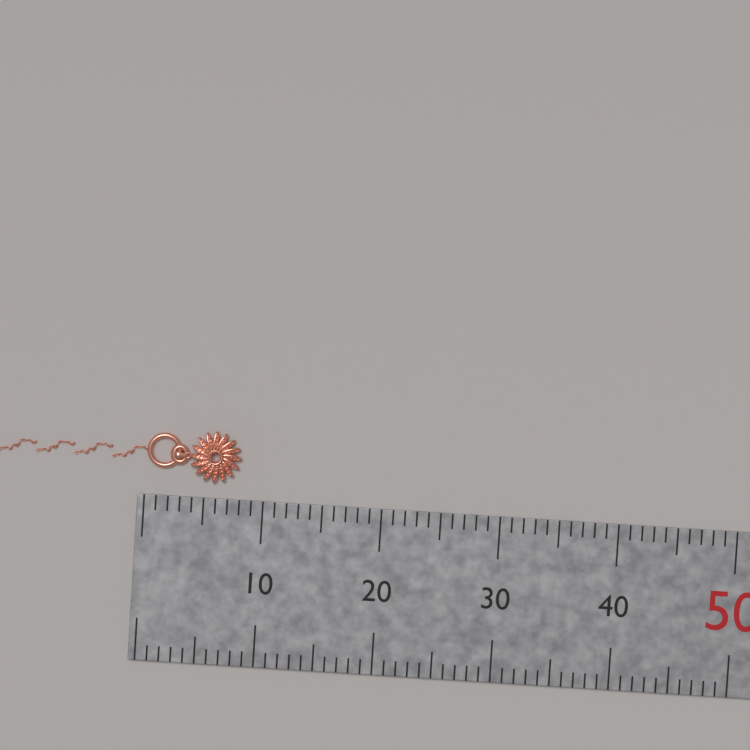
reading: 8 mm
